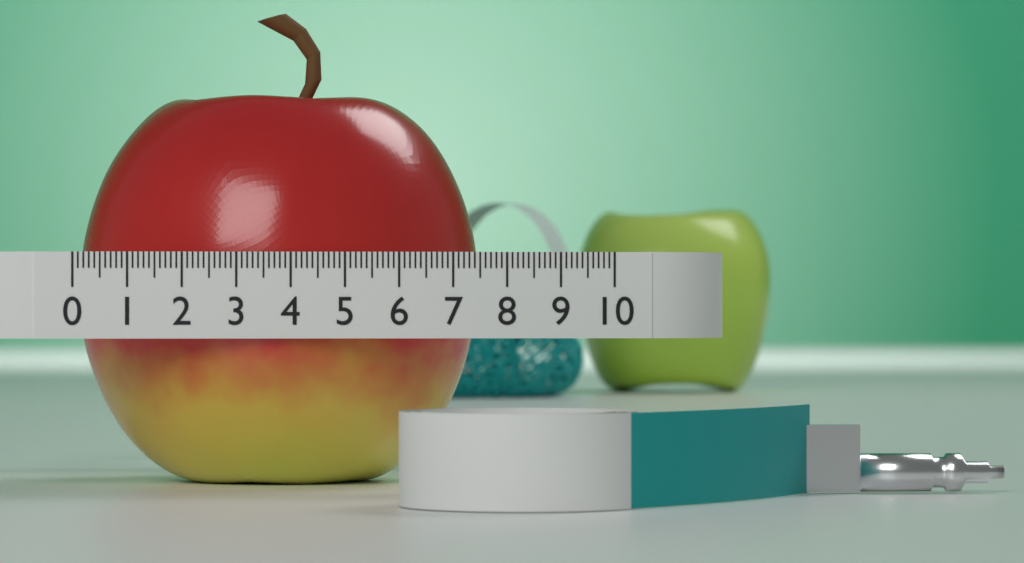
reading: 7.7 (no unit)
